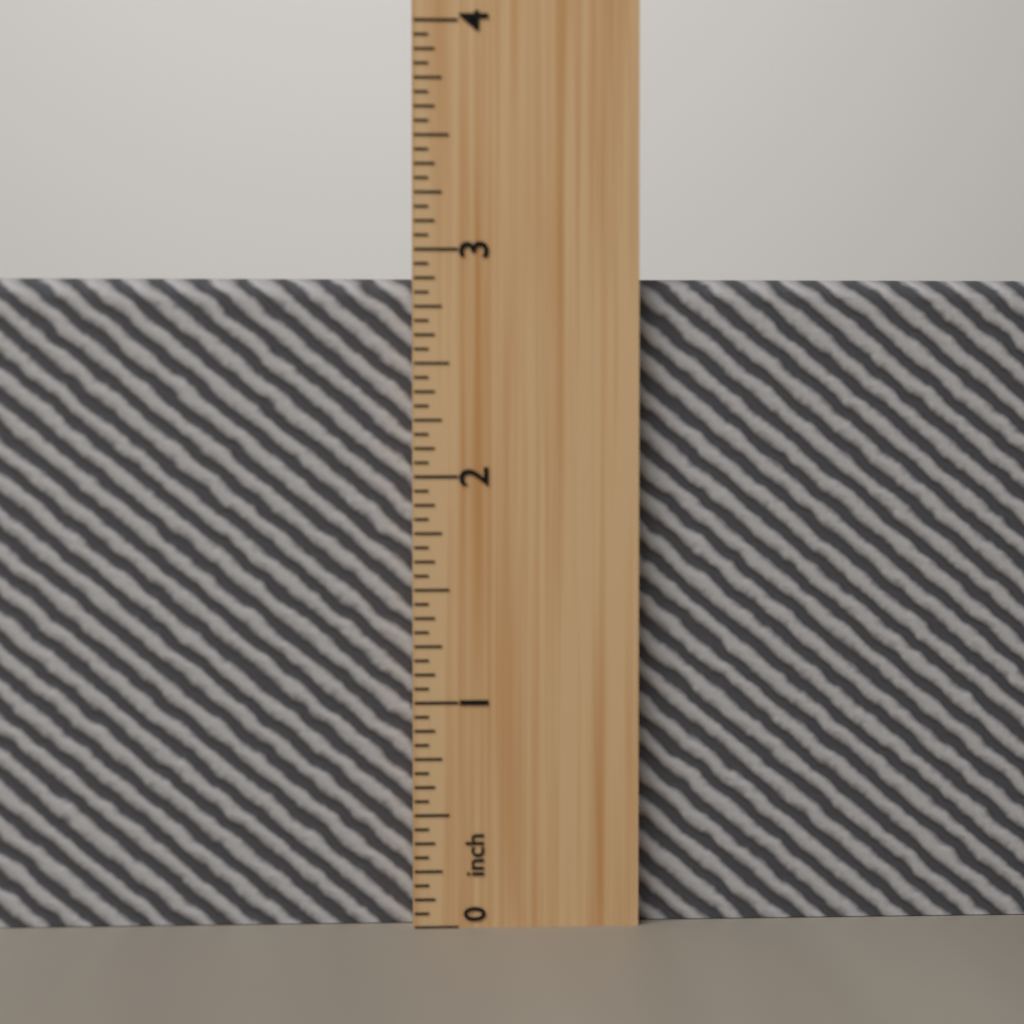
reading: 2.8750 inch
